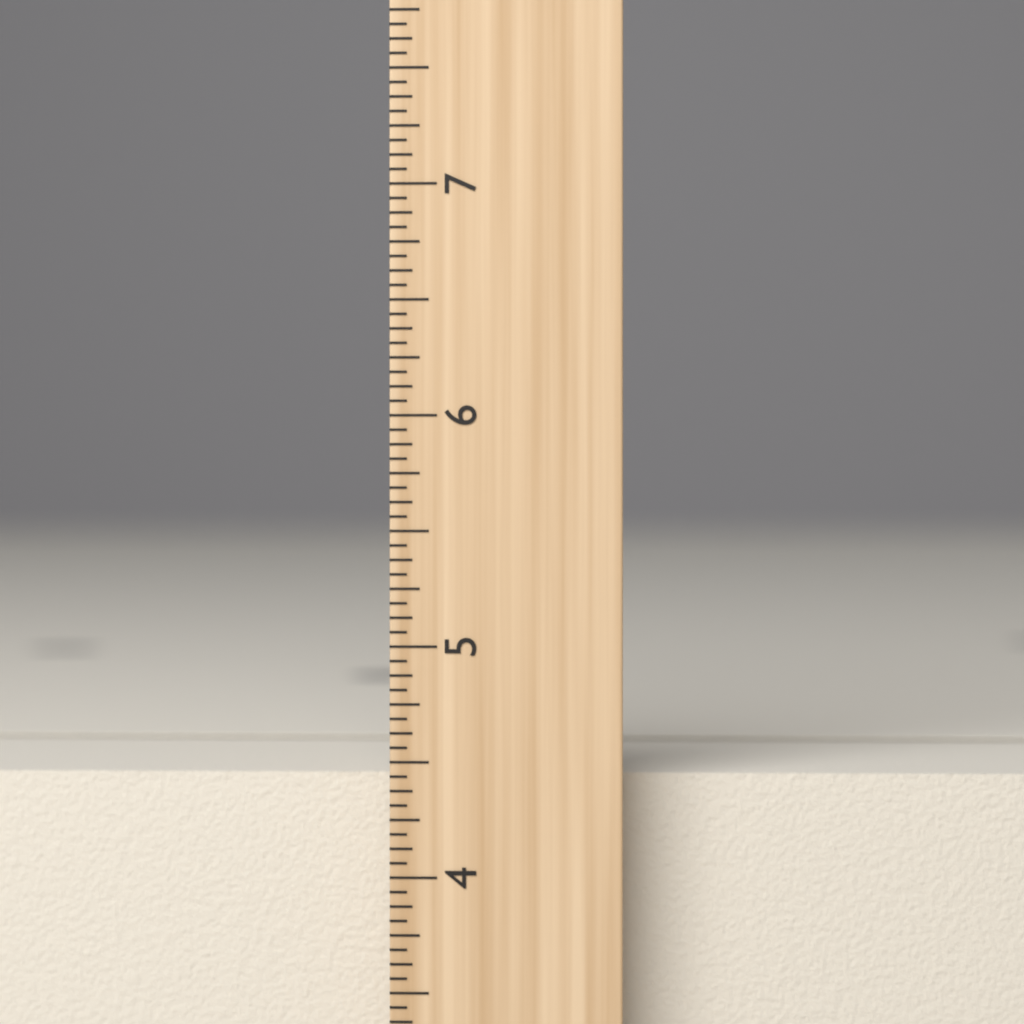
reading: 4.4375 inch
